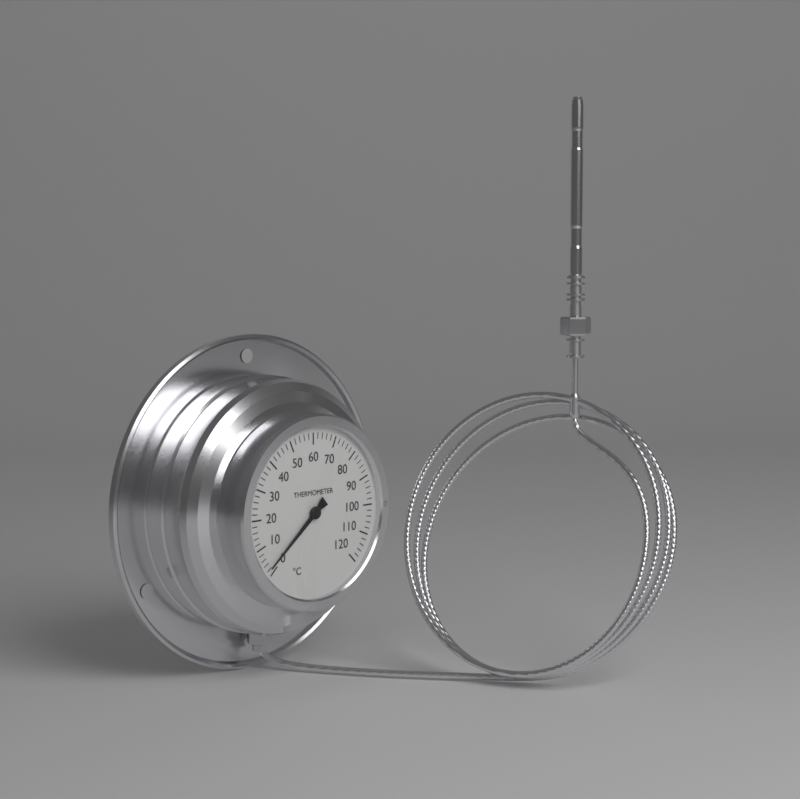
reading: 2 °C
